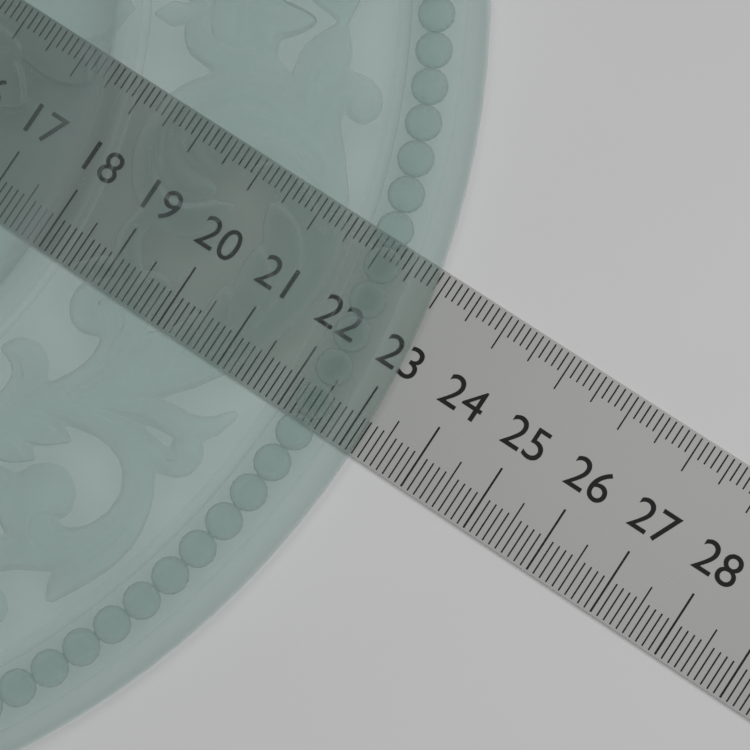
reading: 23.2 (no unit)
